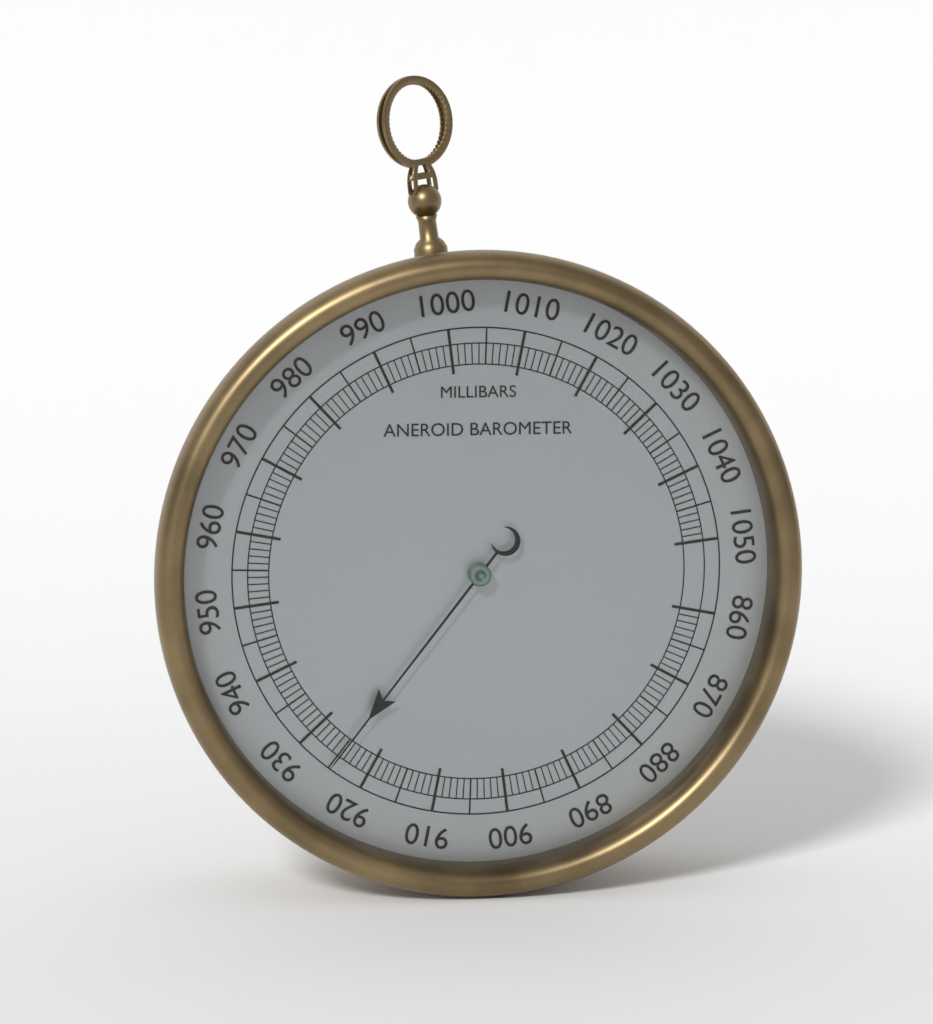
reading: 925 mbar
